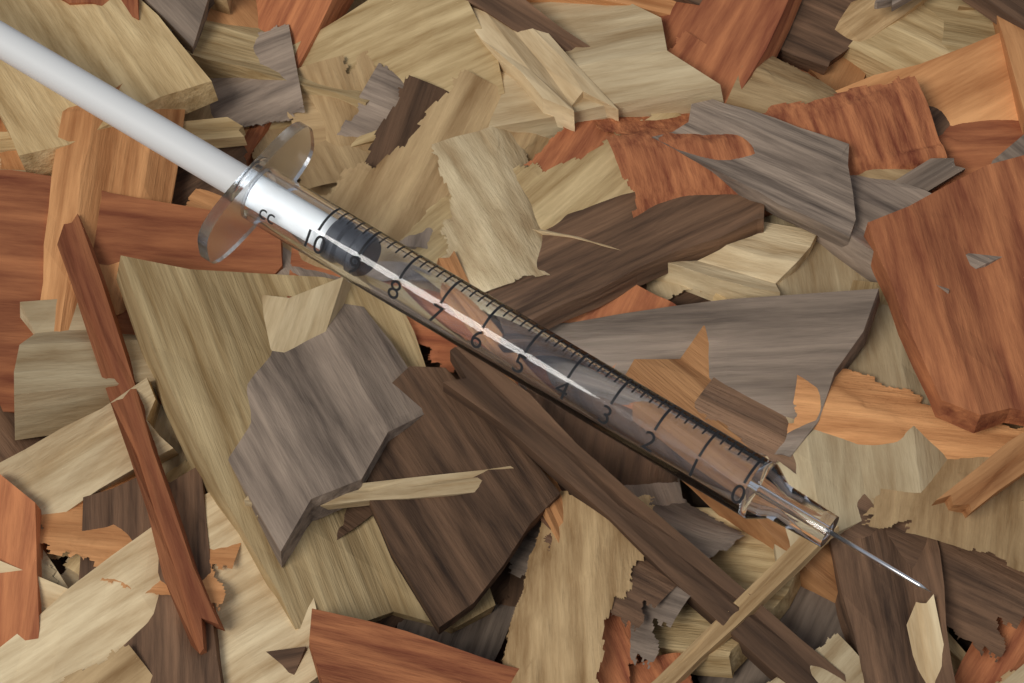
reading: 9.0 cc
